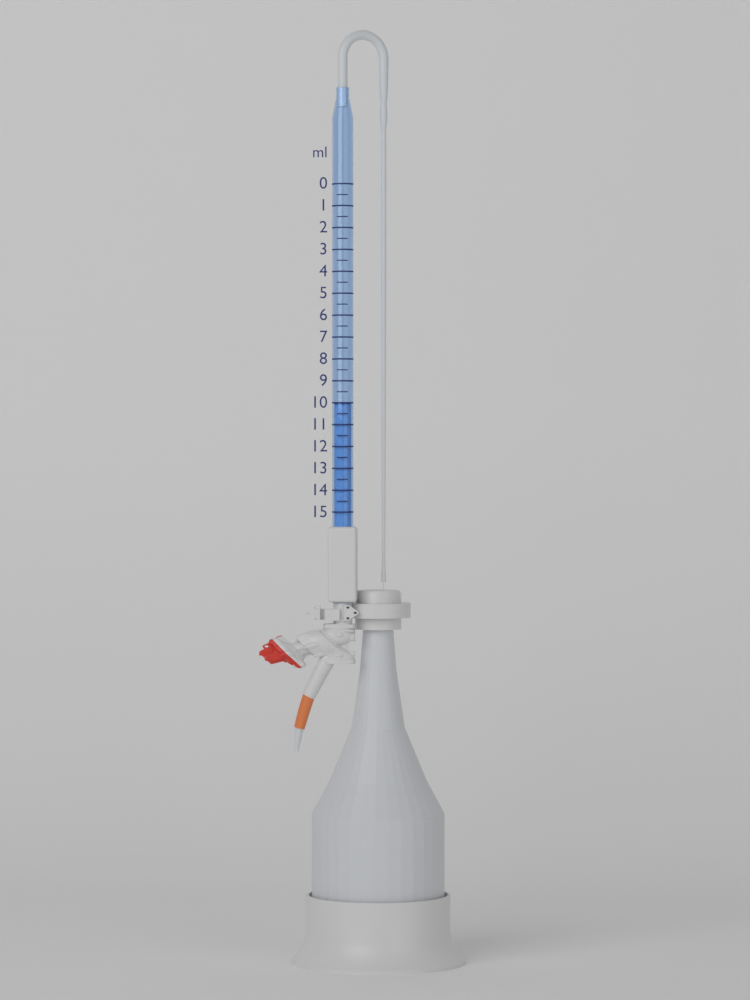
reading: 10.0 ml
